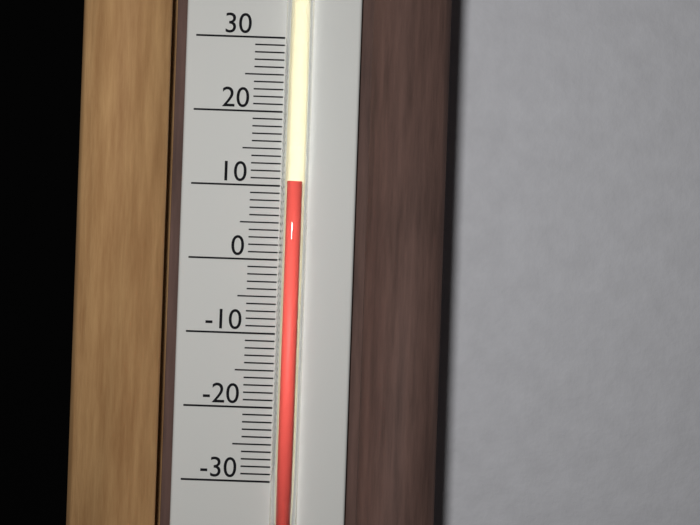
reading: 10.5 (no unit)
